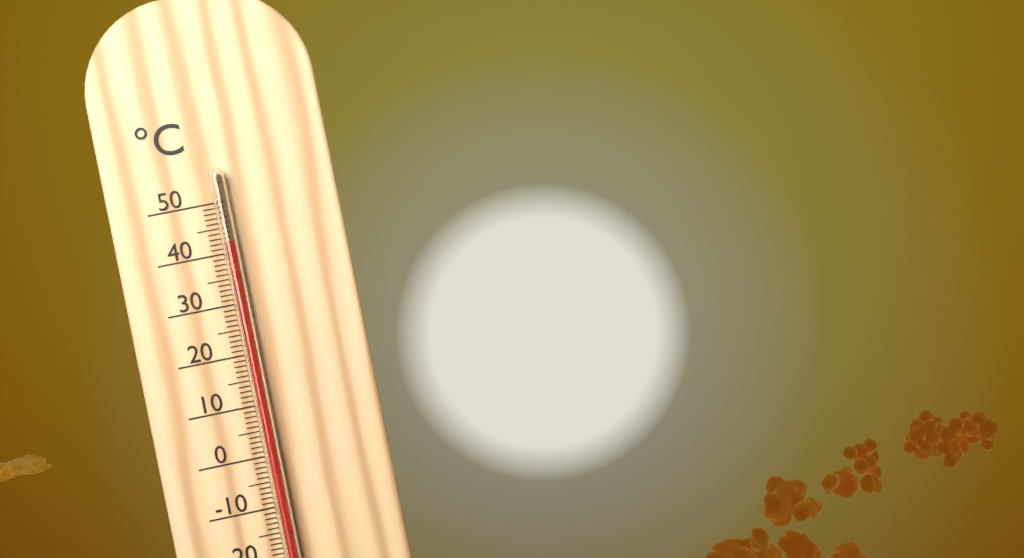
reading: 42 °C
